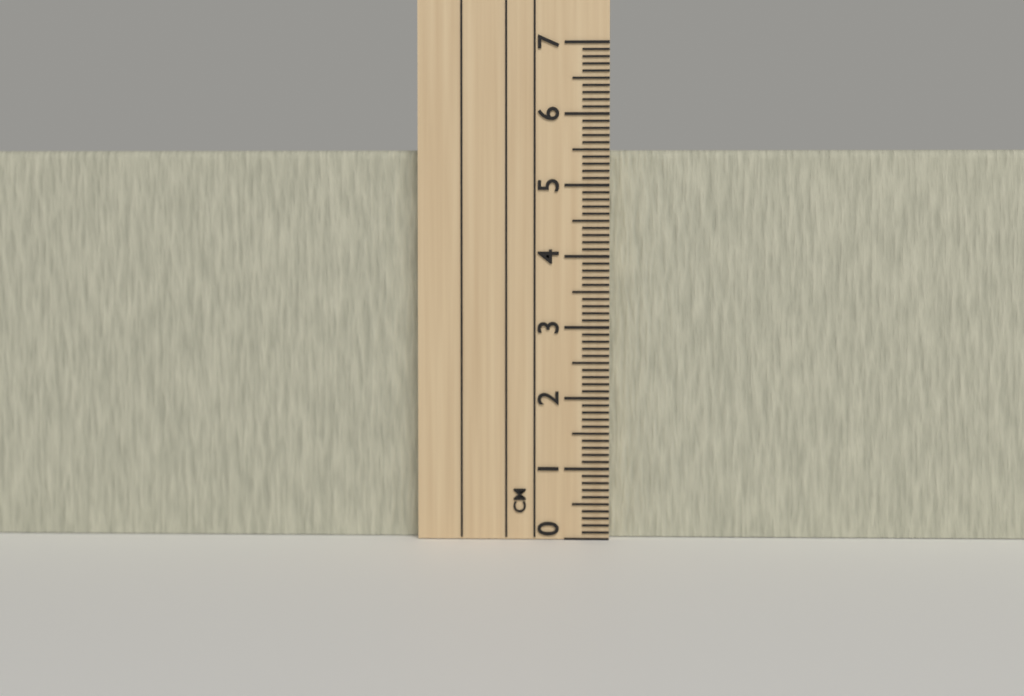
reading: 5.5 cm
